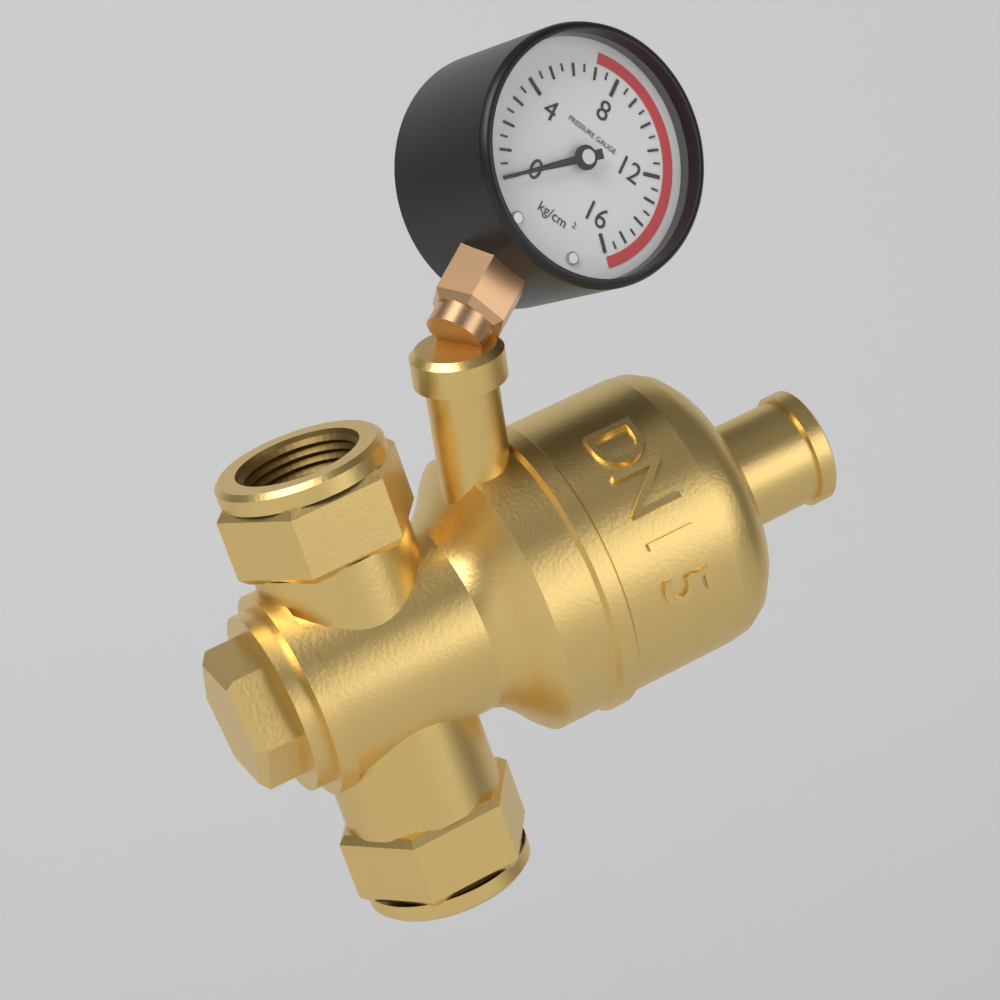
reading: 0.0 kg/cm²
